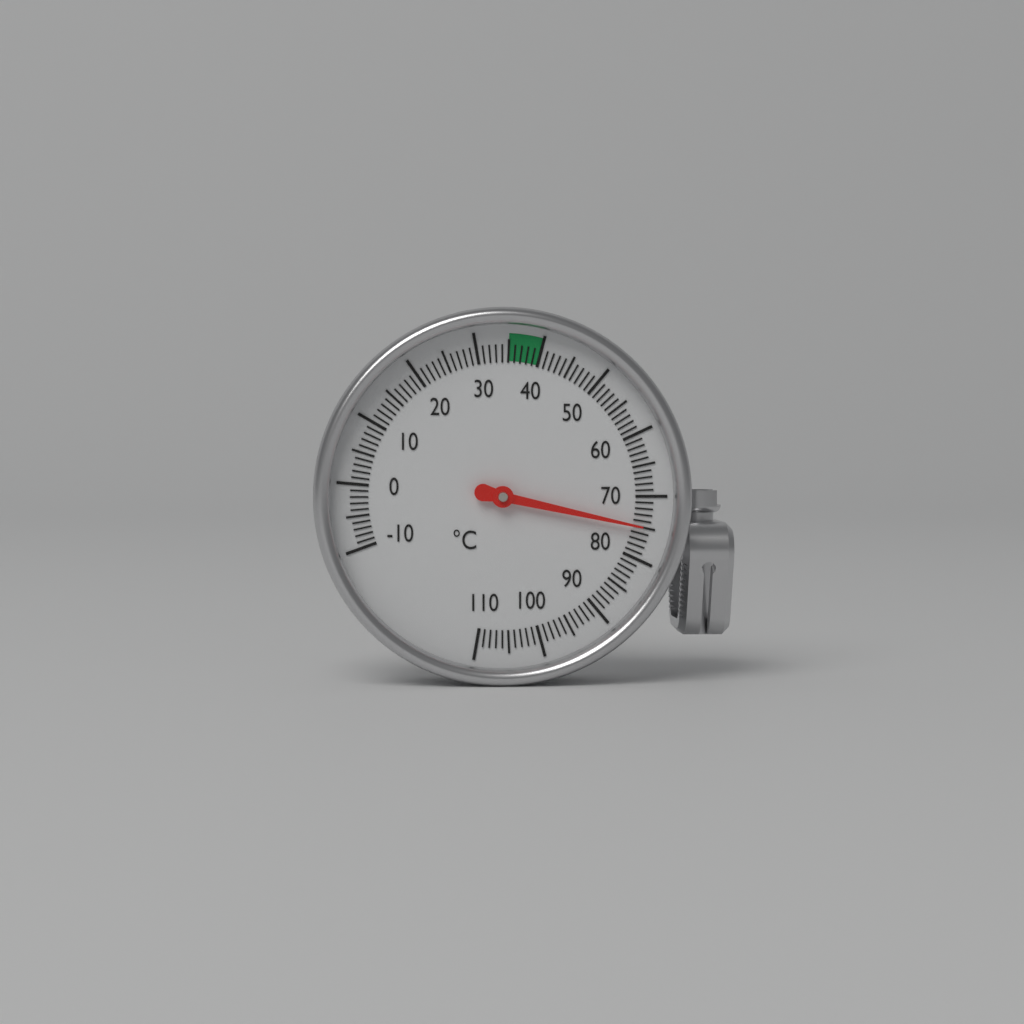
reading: 75 °C
